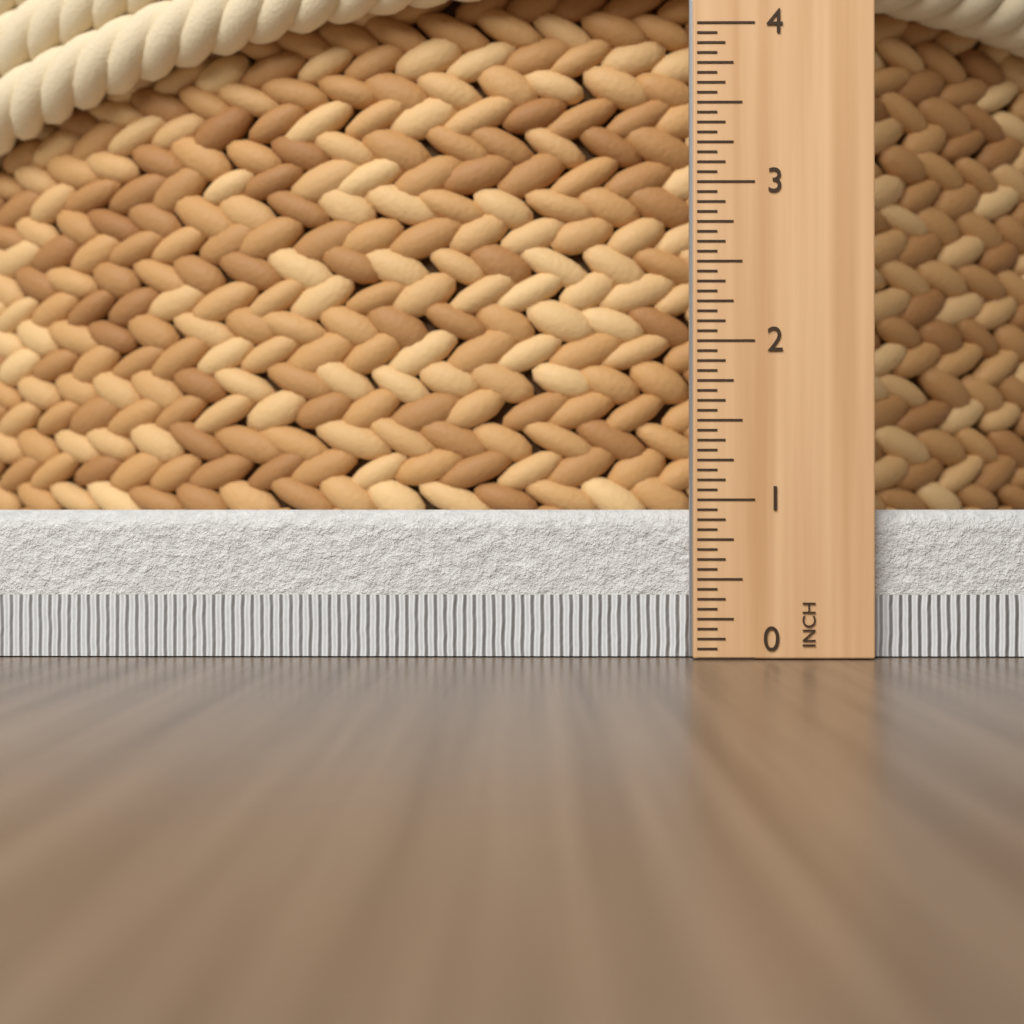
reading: 0.9375 in
